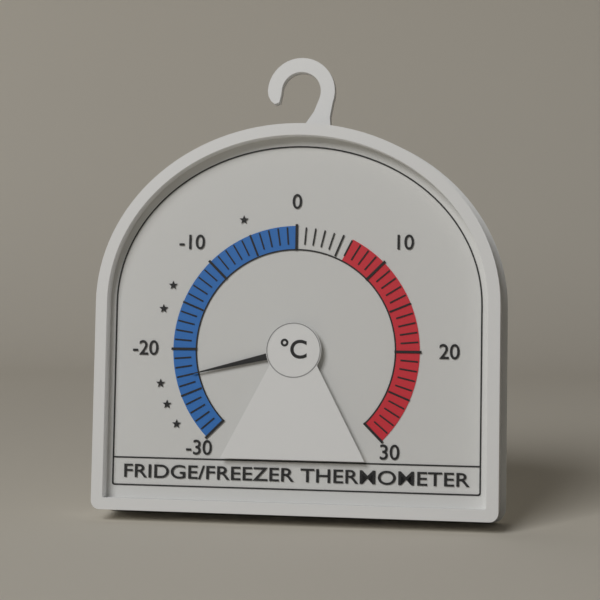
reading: -23 °C
